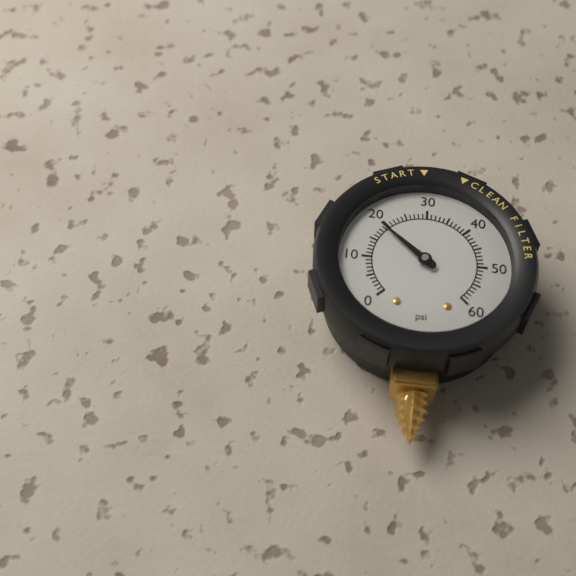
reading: 19 psi
